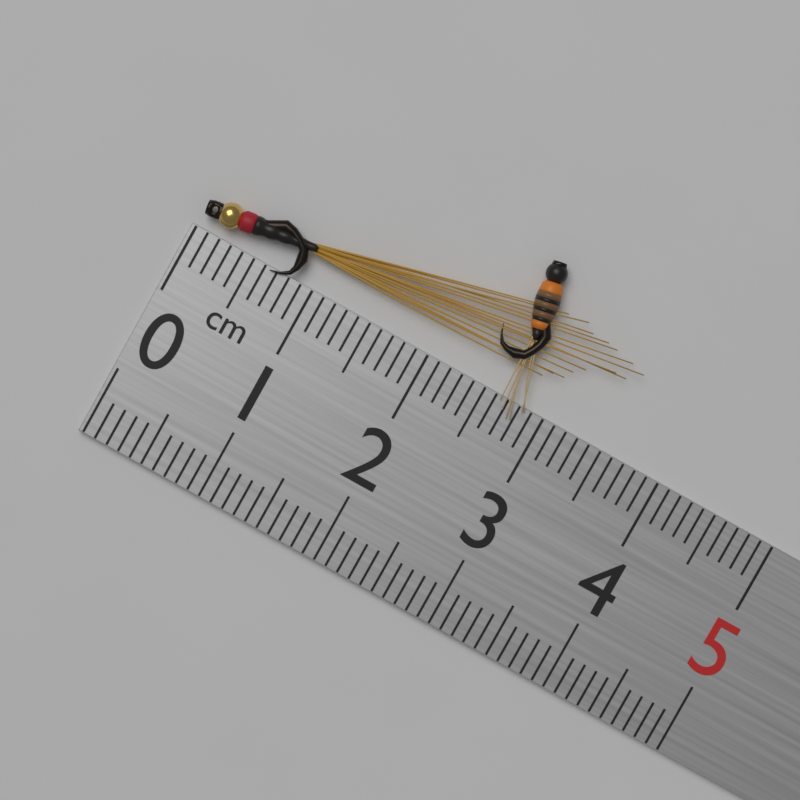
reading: 3.5 cm
